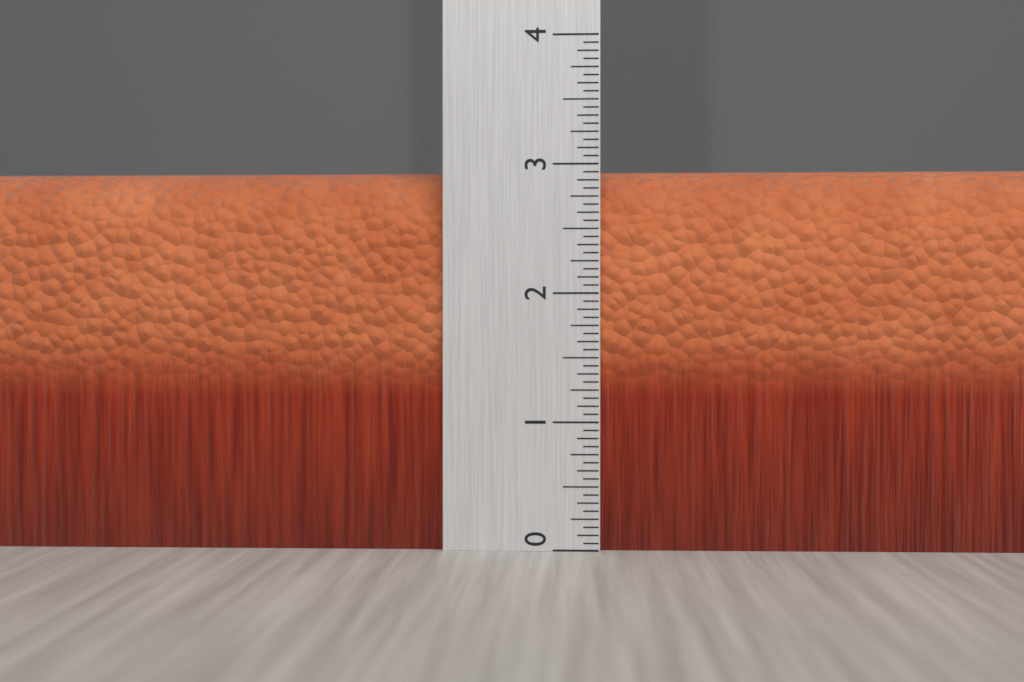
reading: 3.0000 (no unit)
